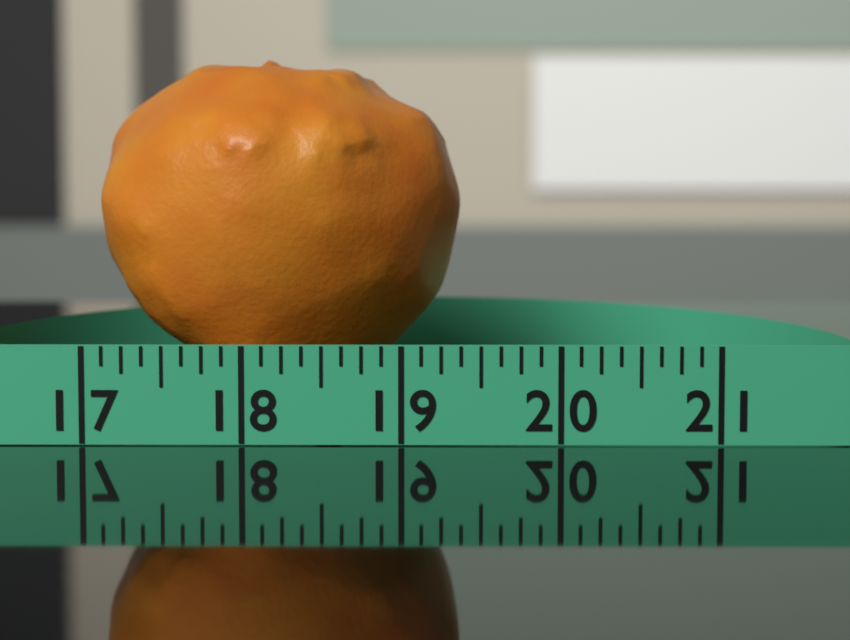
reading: 19.375 (no unit)
